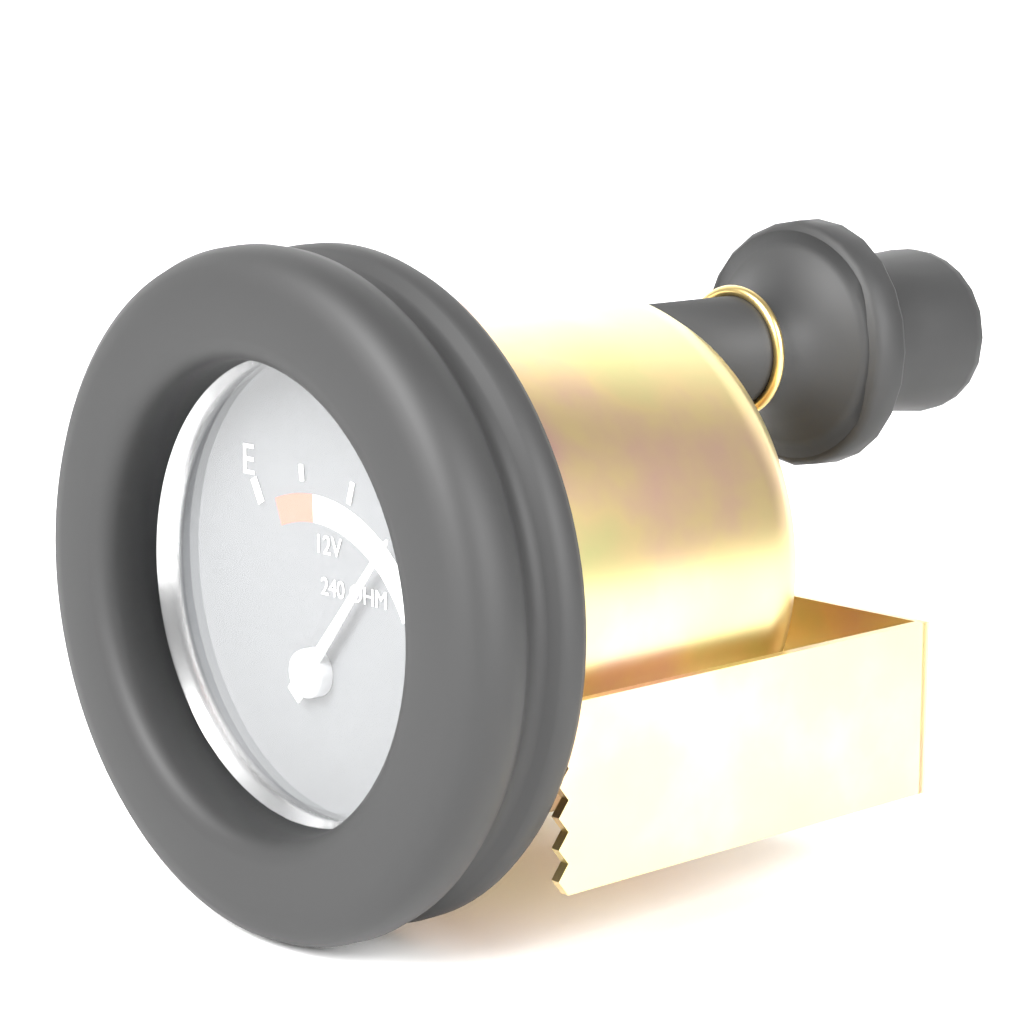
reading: 0.75 (no unit)
